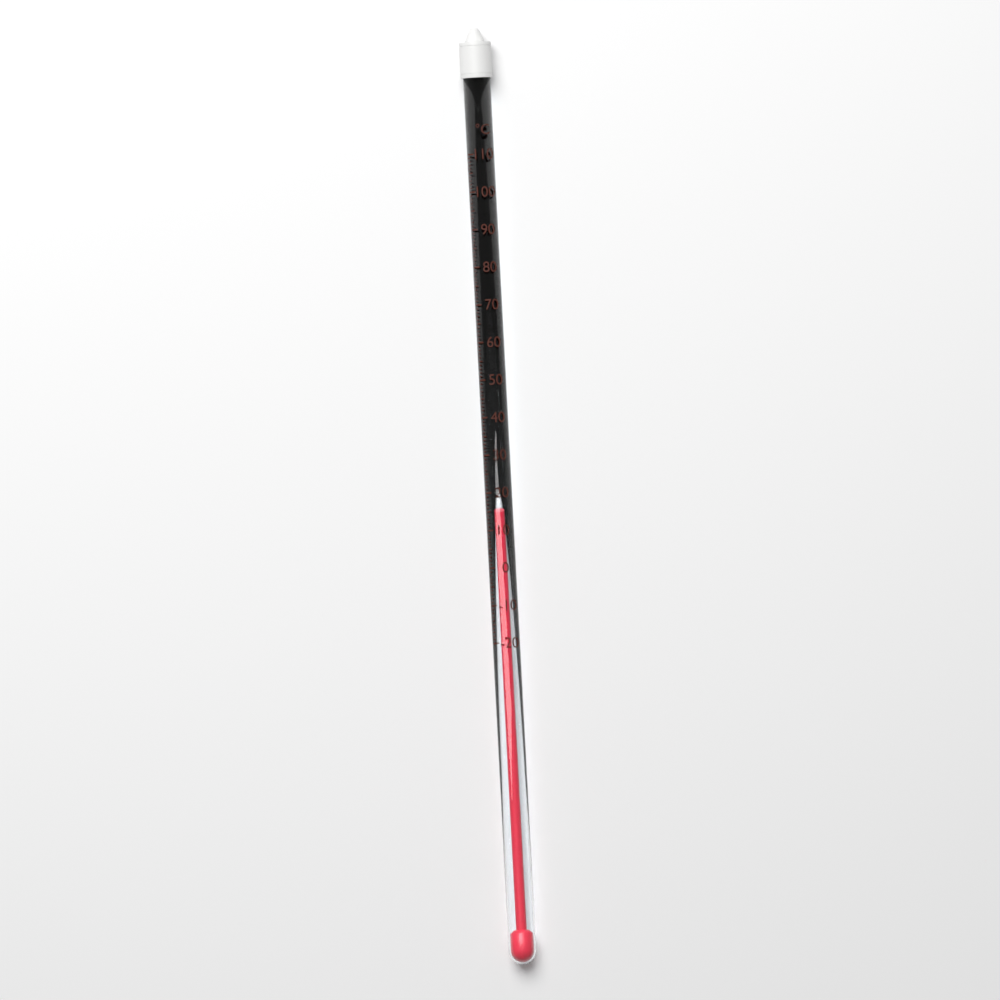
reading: 14 °C
